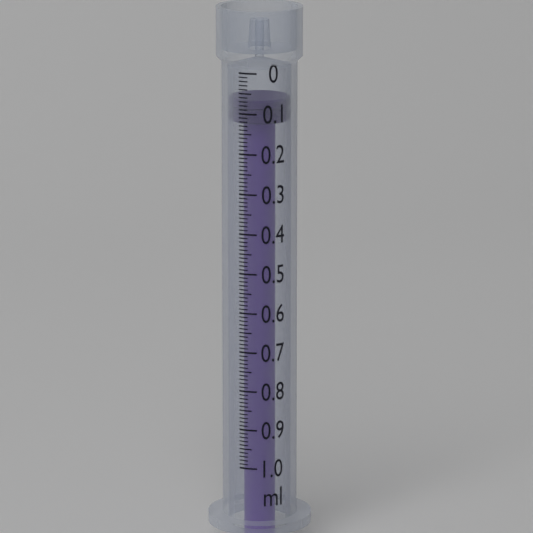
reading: 0.07 ml
